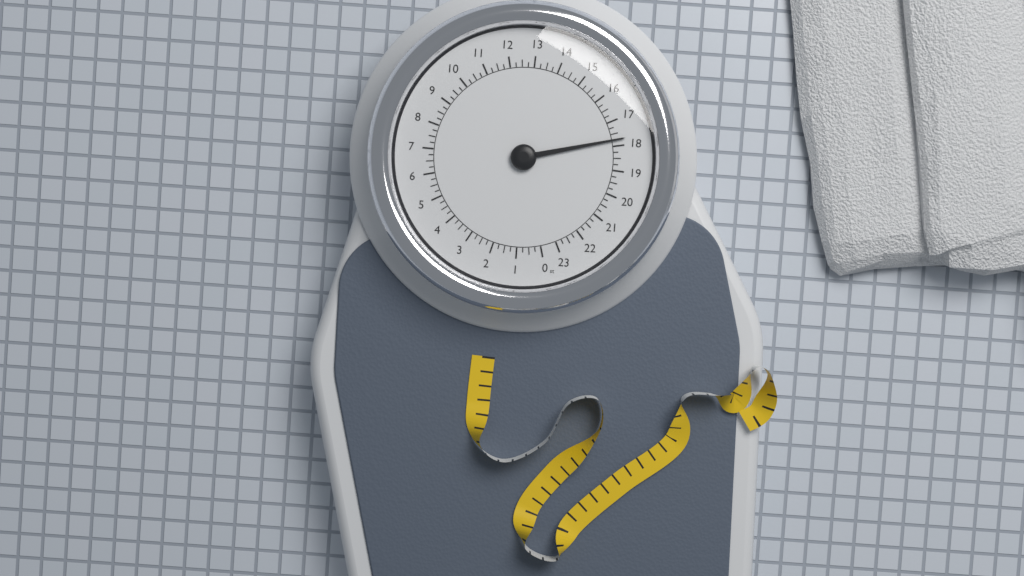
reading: 17.75 st
